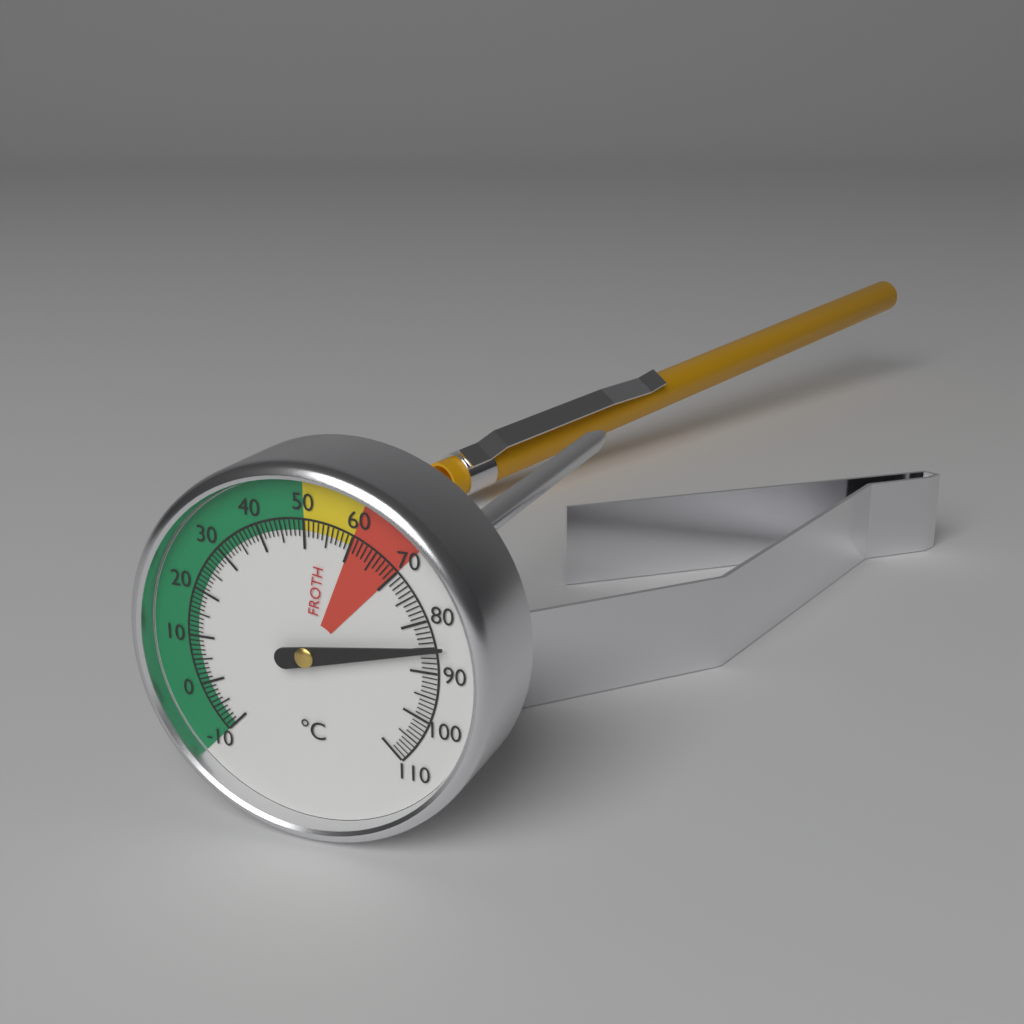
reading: 85 °C
